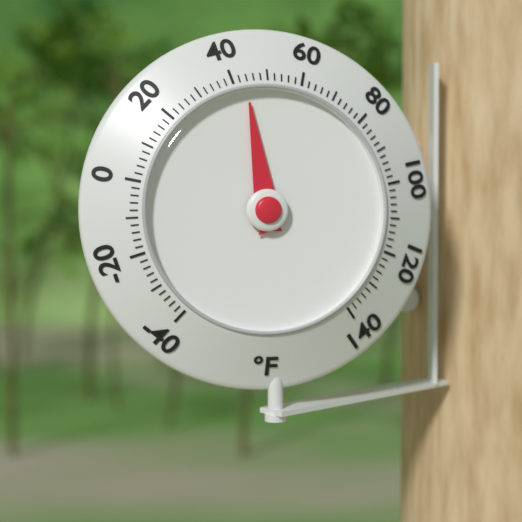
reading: 44 °F
